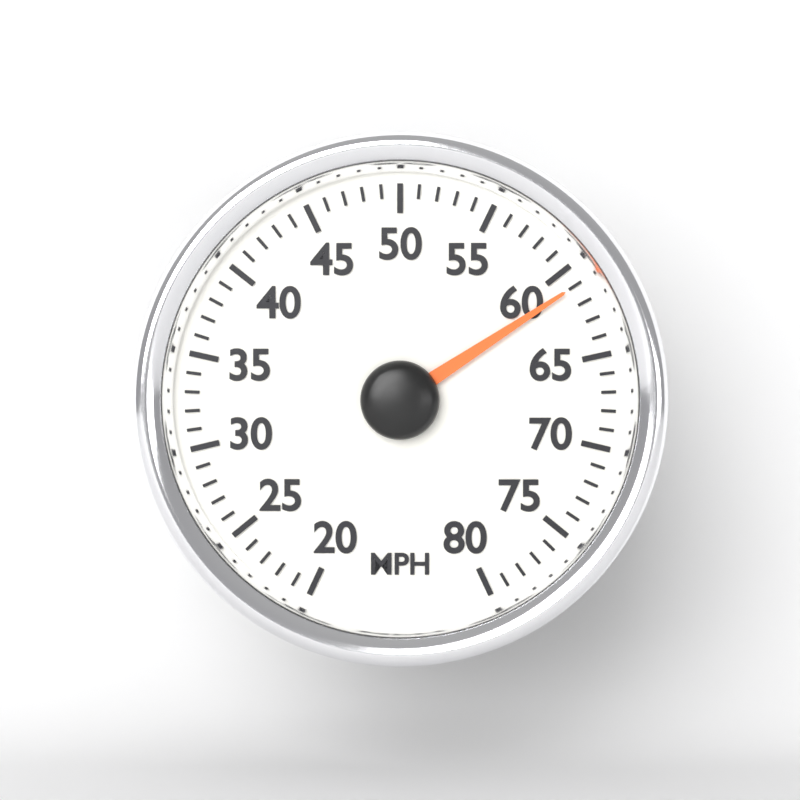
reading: 61 MPH
